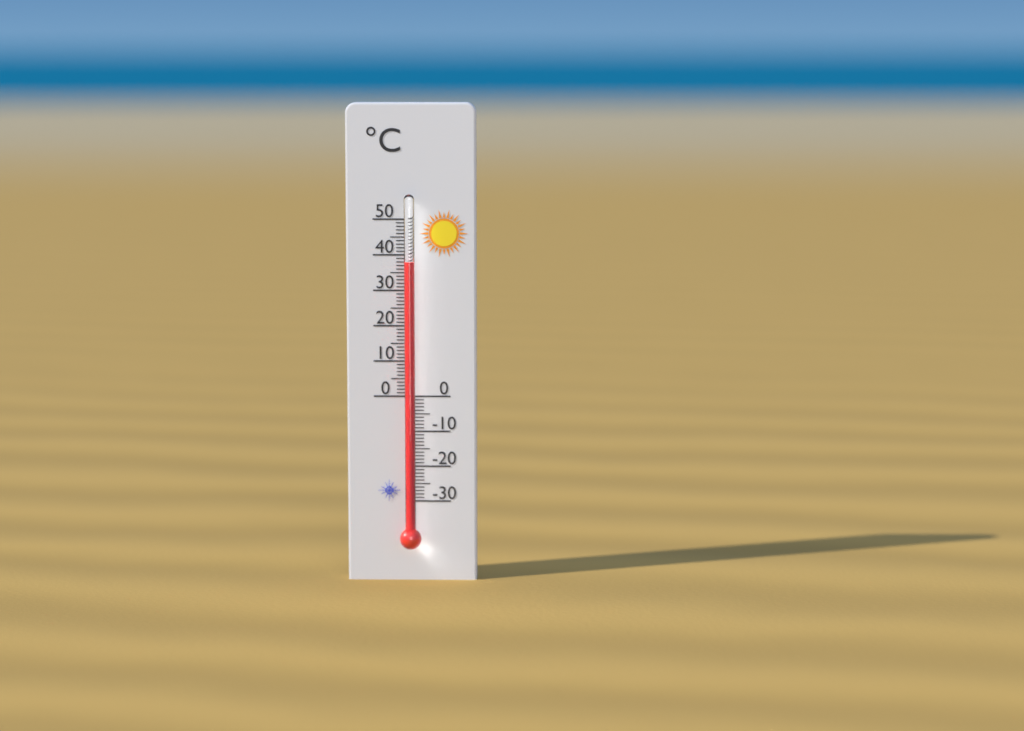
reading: 38 °C
